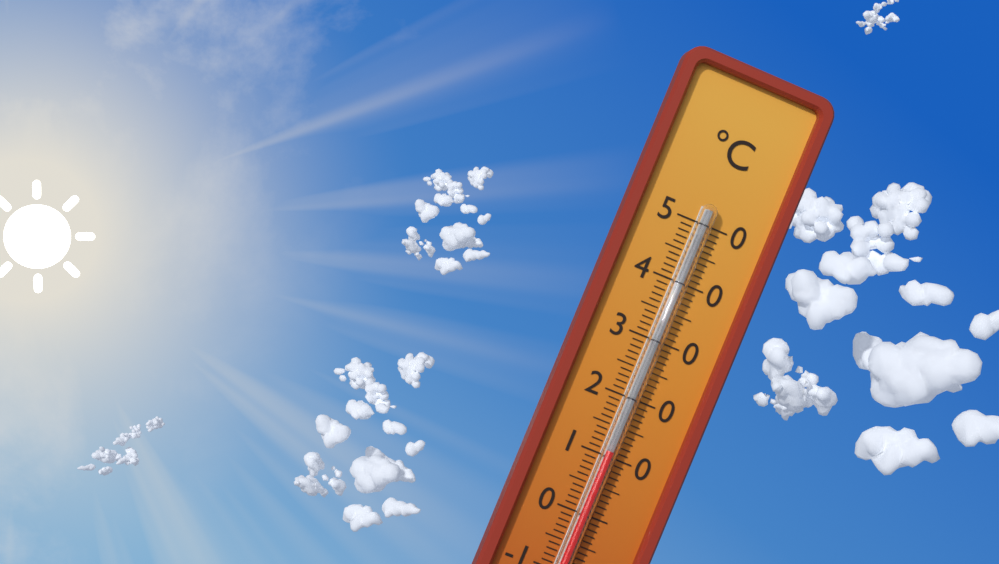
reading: 11 °C
